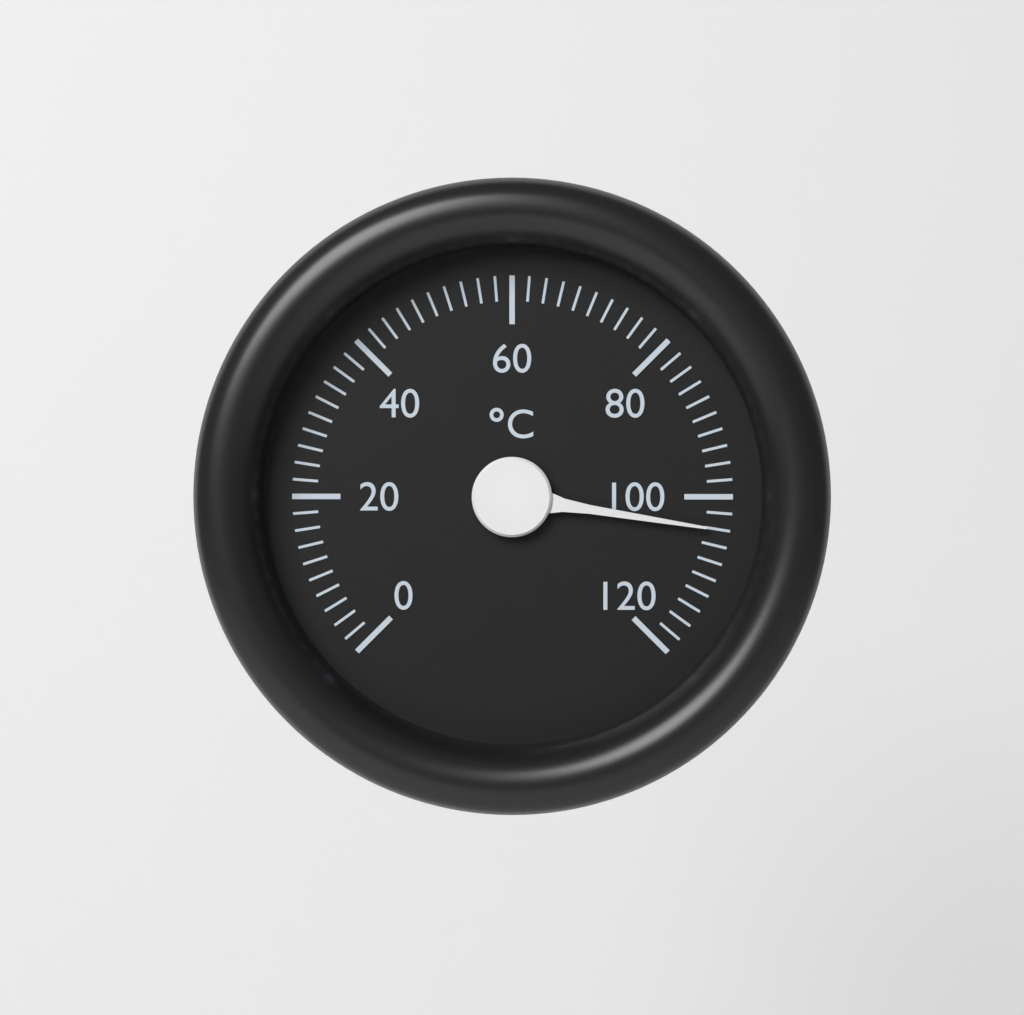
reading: 104 °C
